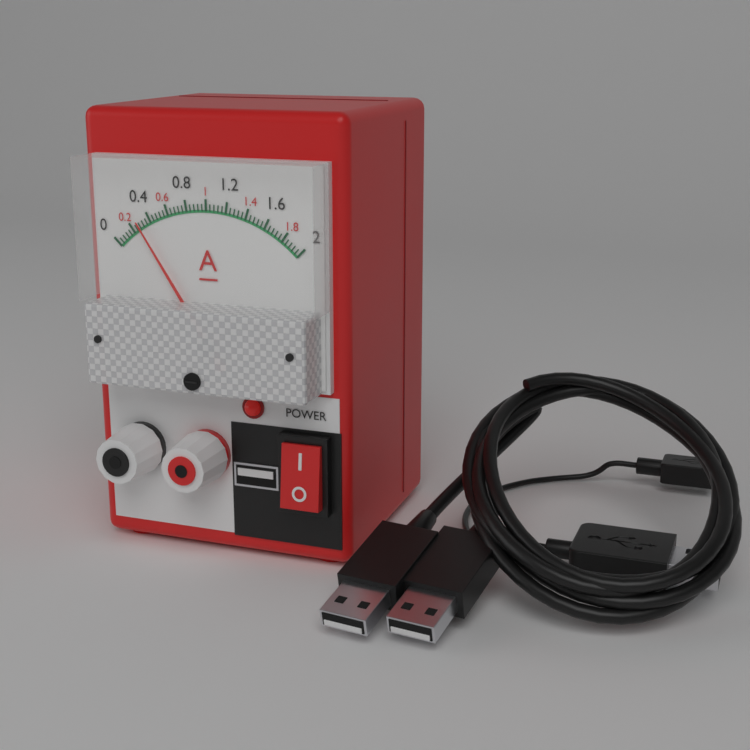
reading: 0.28 A
